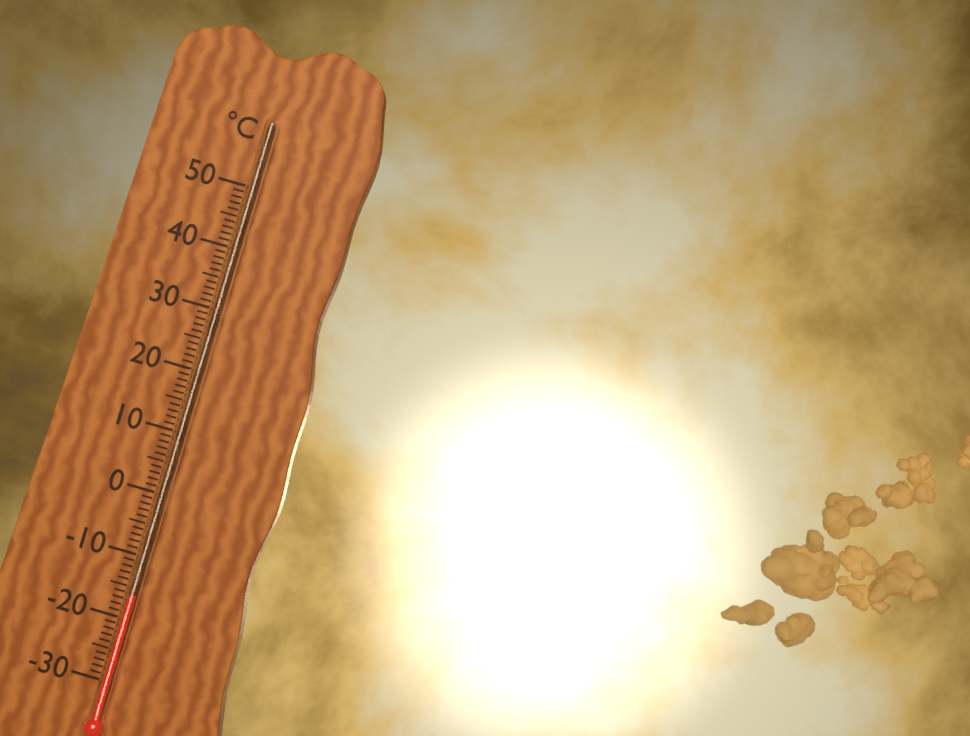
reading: -16 °C
